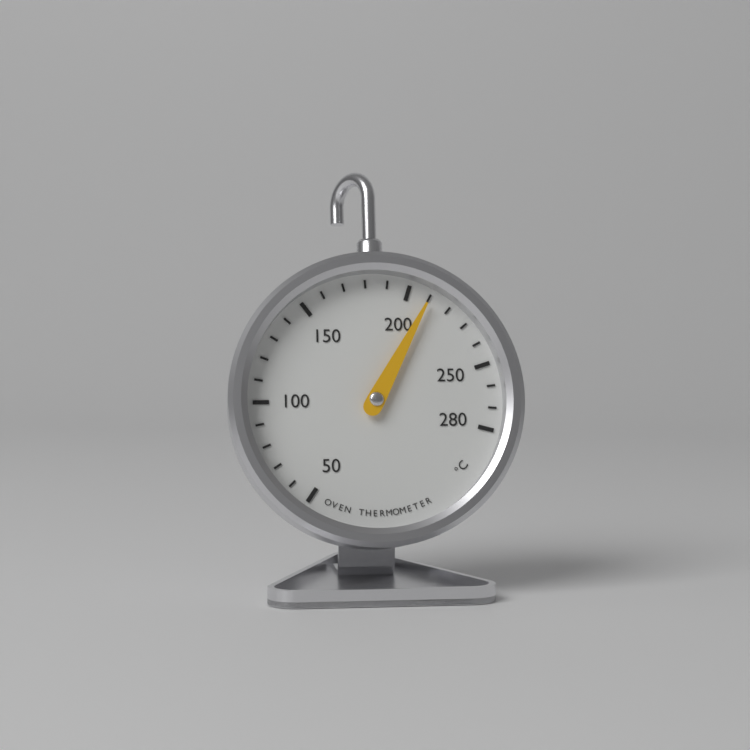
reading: 210 °C
